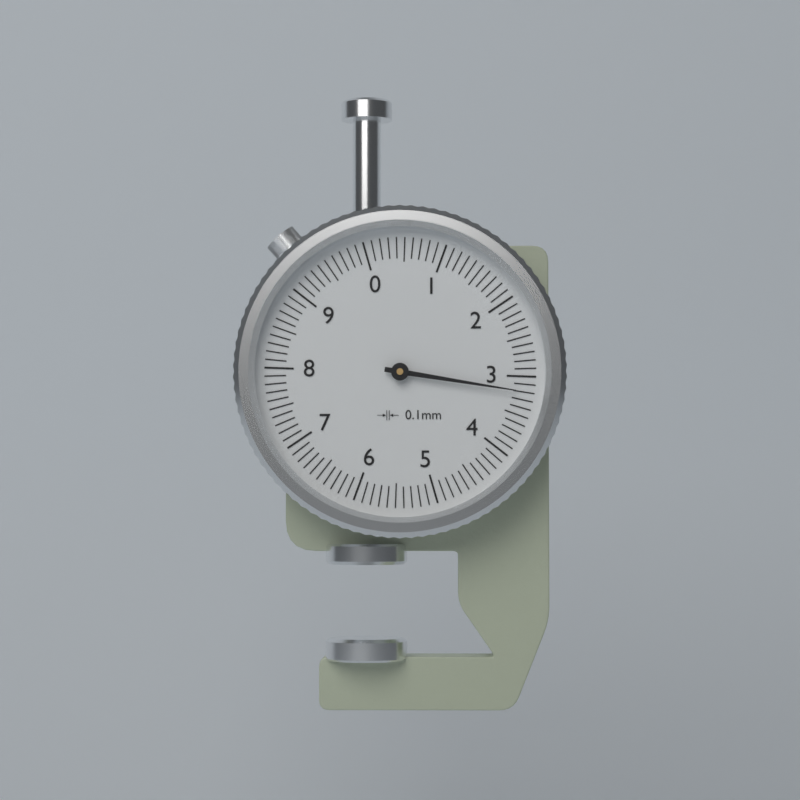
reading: 3.2 mm
